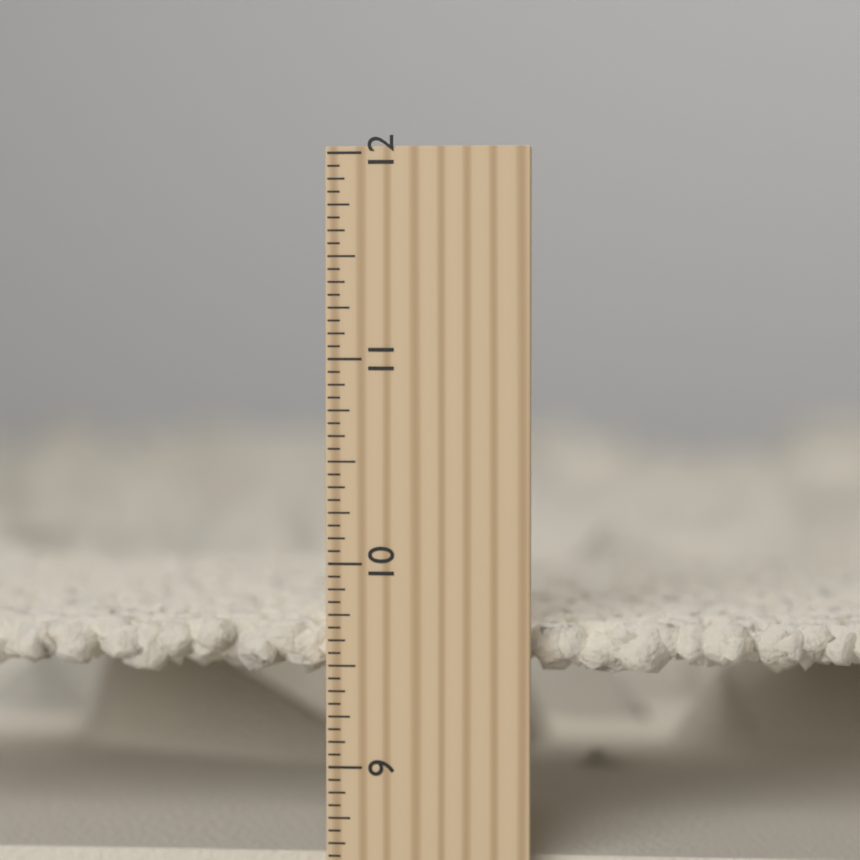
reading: 9.6875 inch
